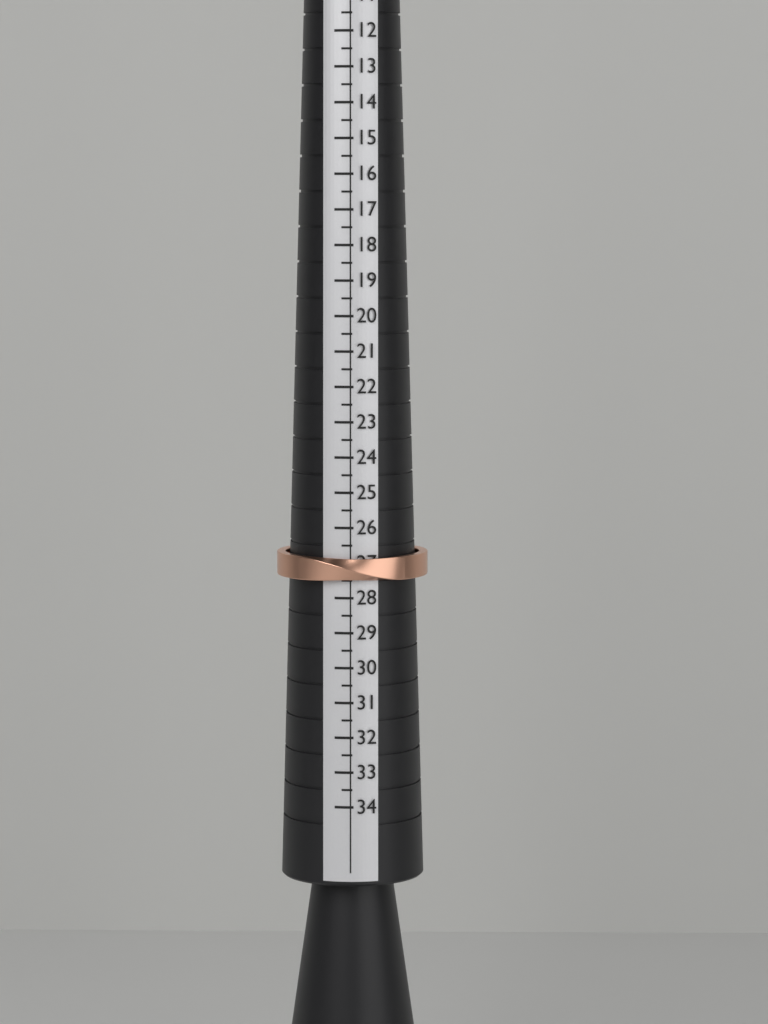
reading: 27.5 (no unit)
